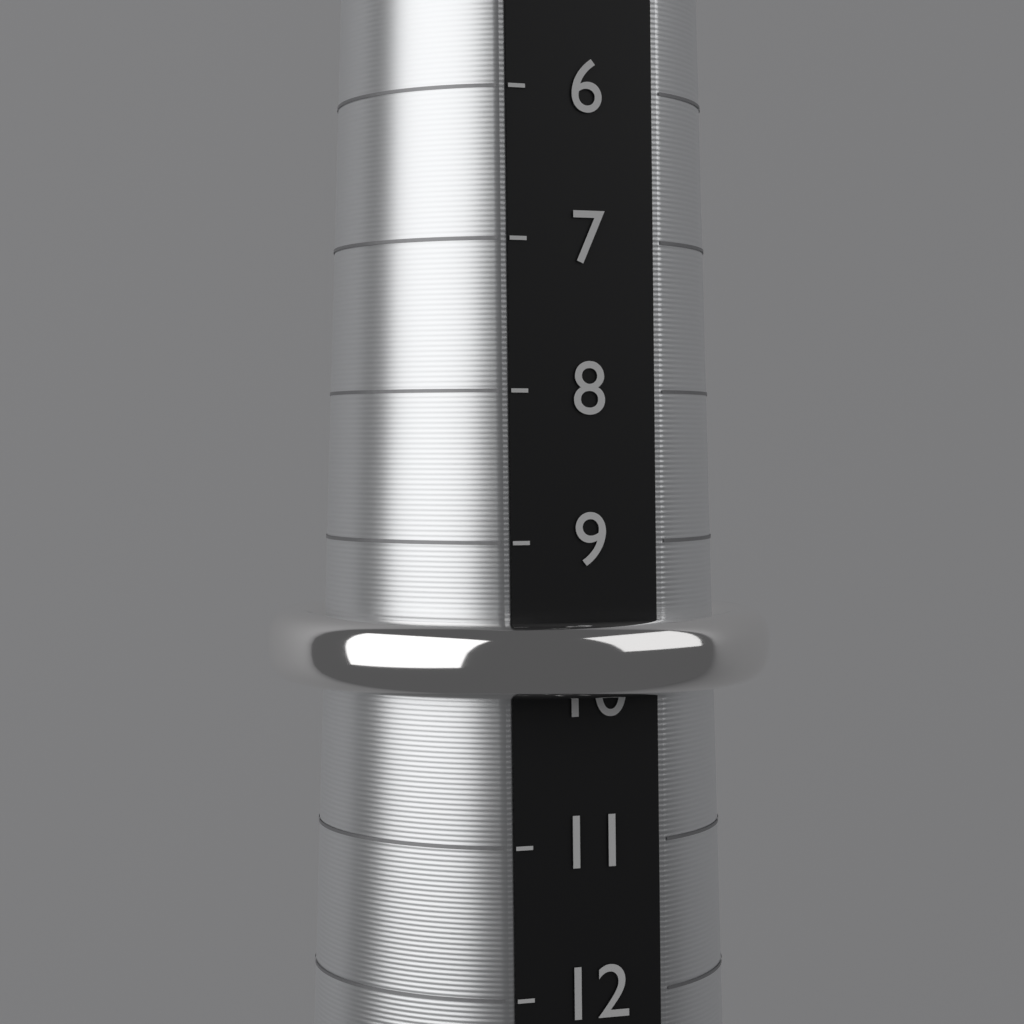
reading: 10 (no unit)
